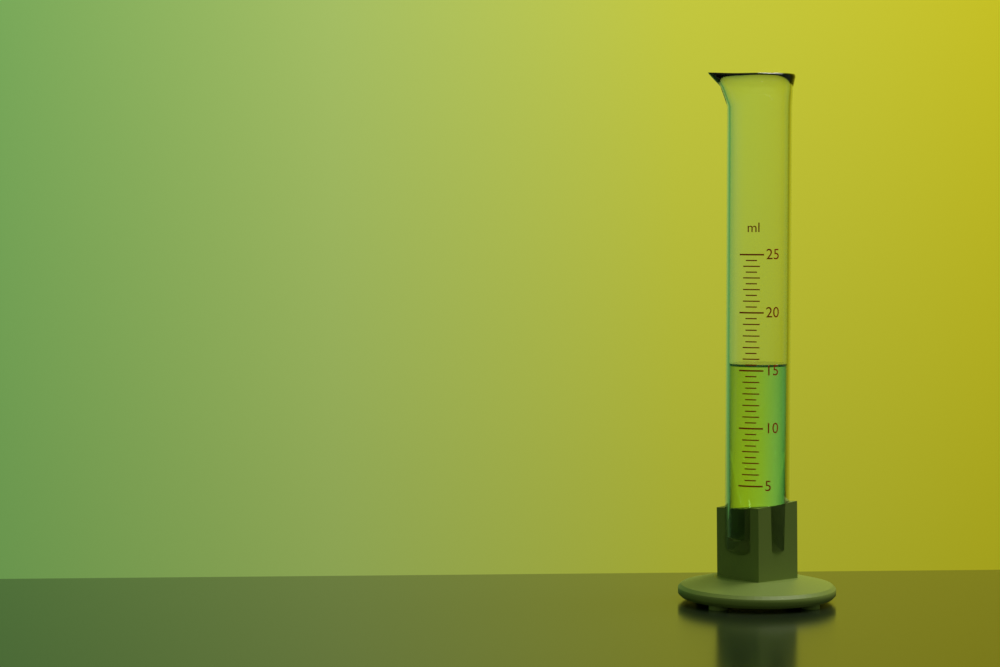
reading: 15.5 ml
